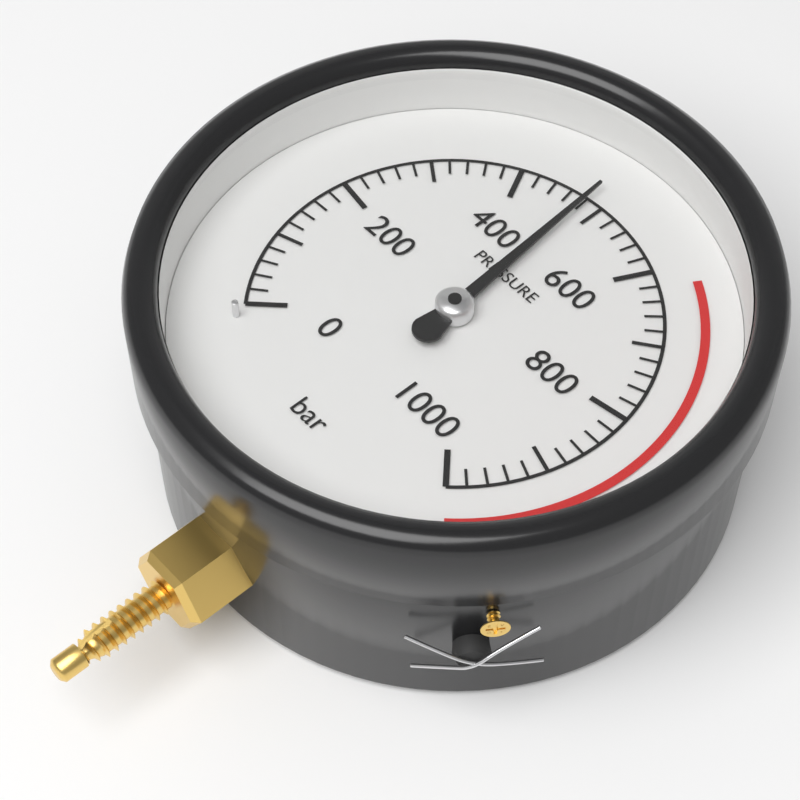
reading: 480 bar
